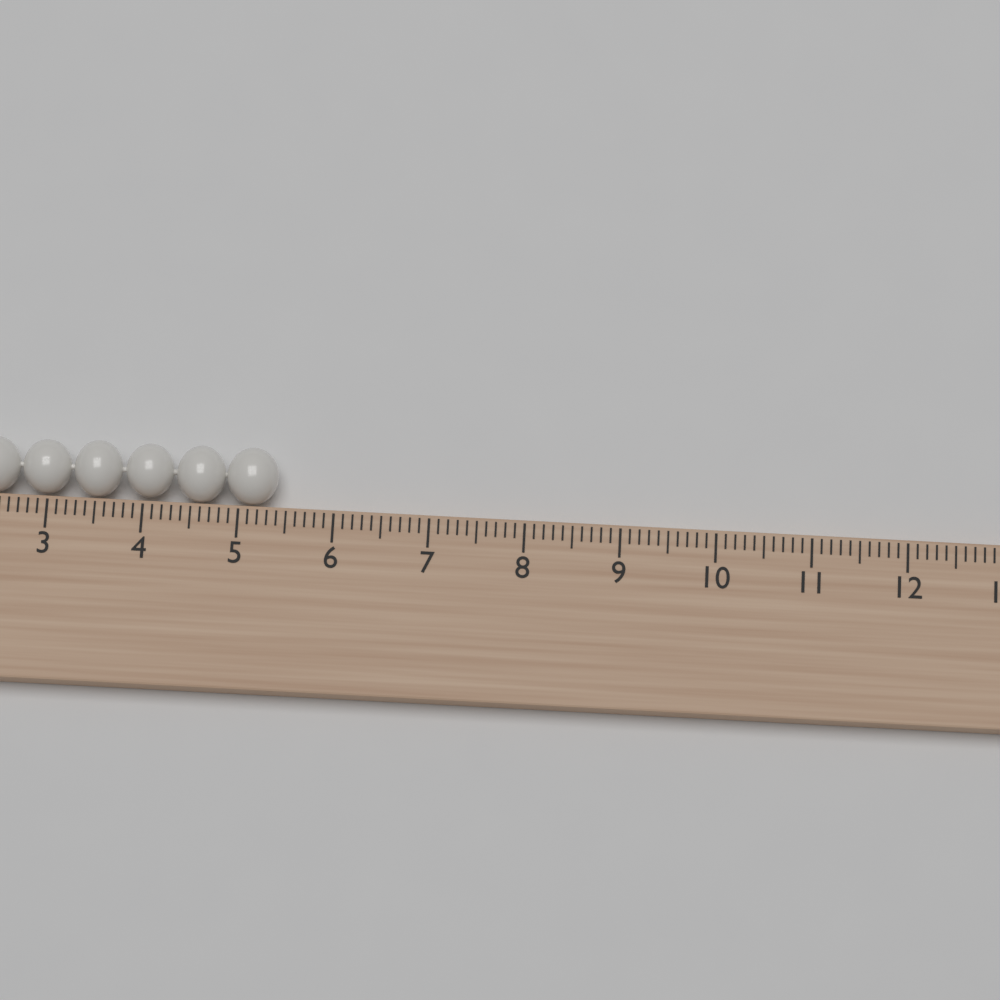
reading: 5.4 cm
